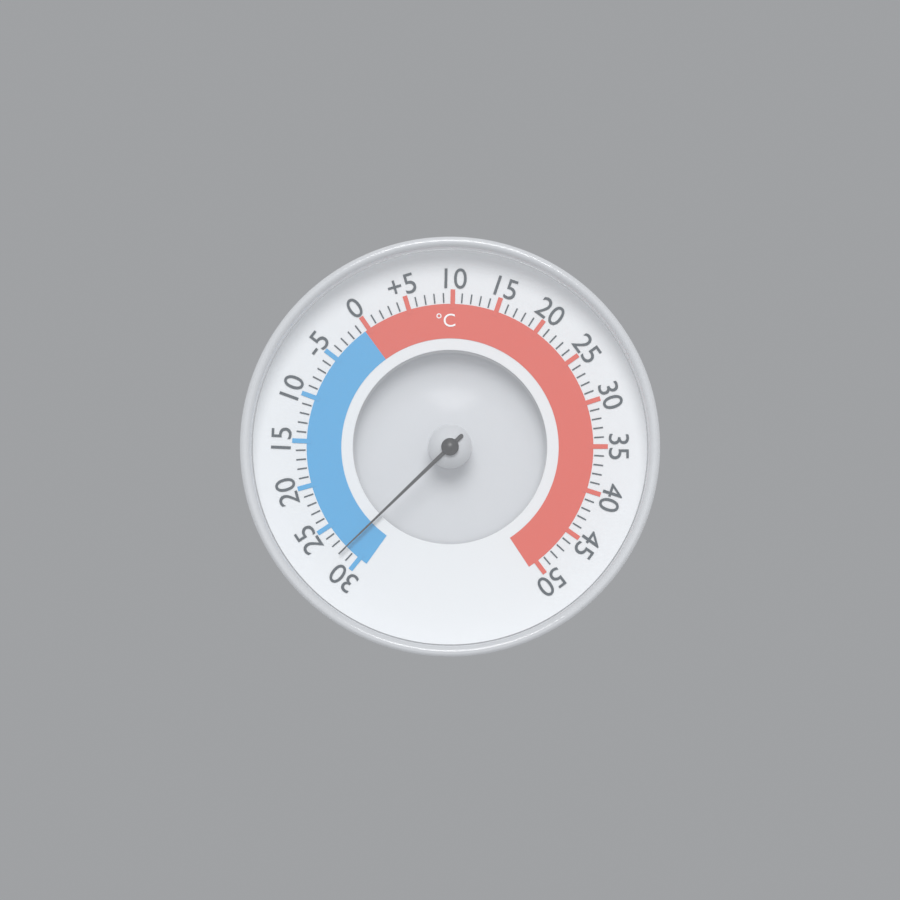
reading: -28 °C
